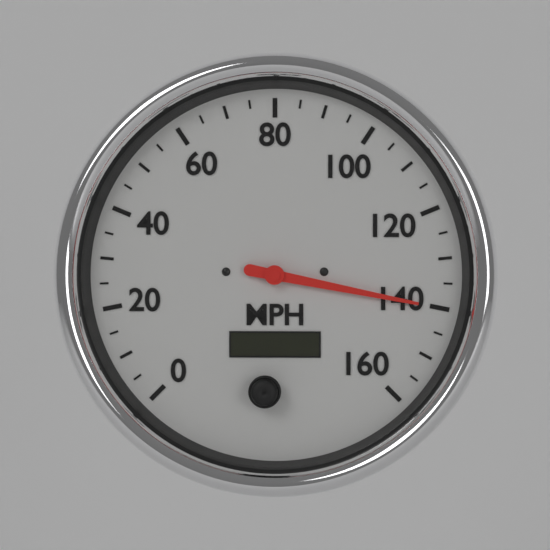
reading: 140 MPH
